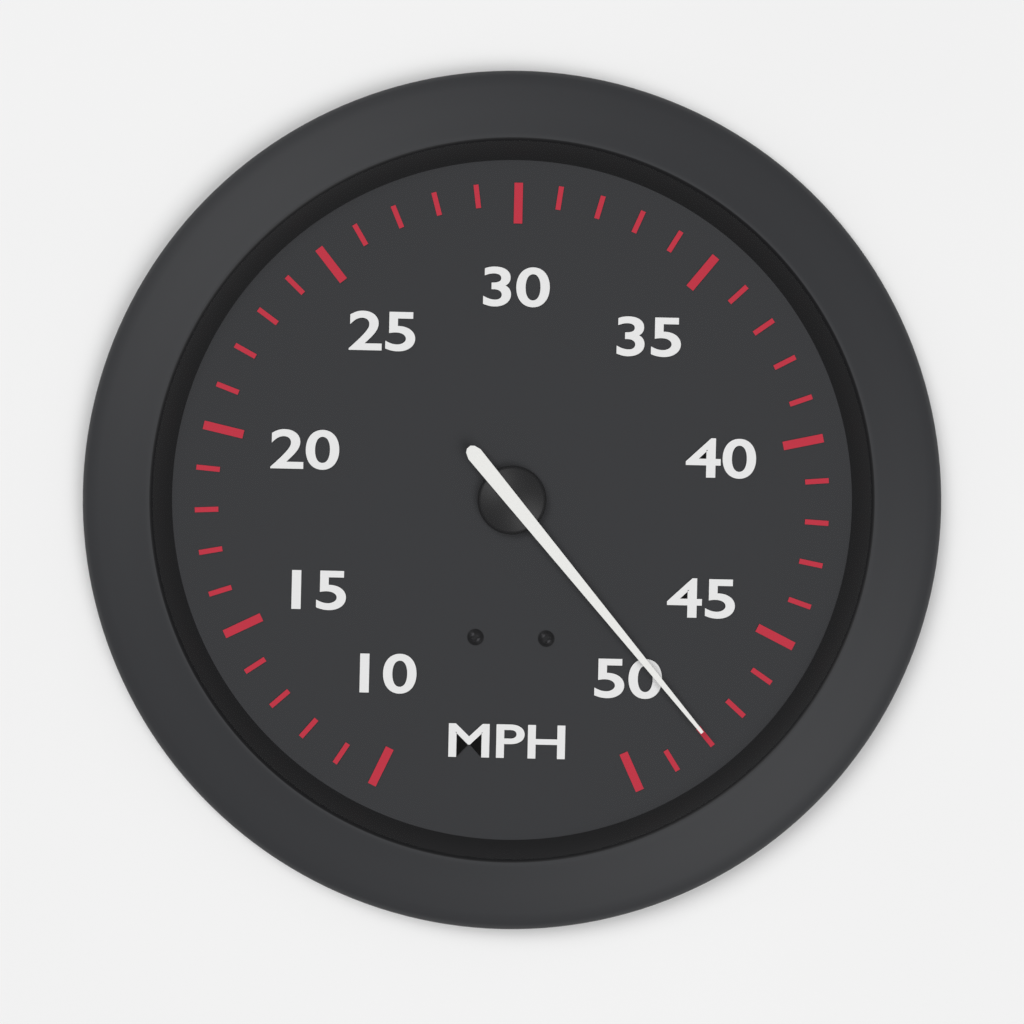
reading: 48 MPH
